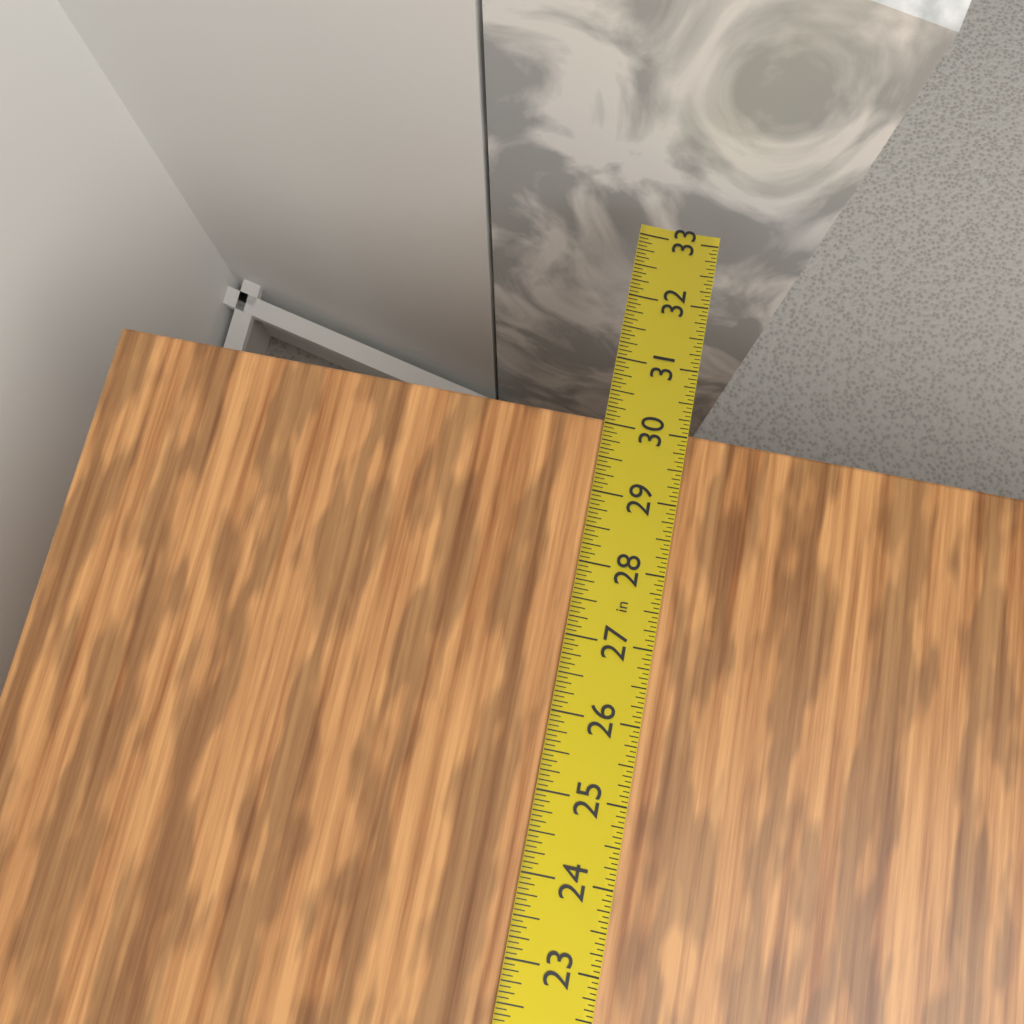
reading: 30.0625 in
